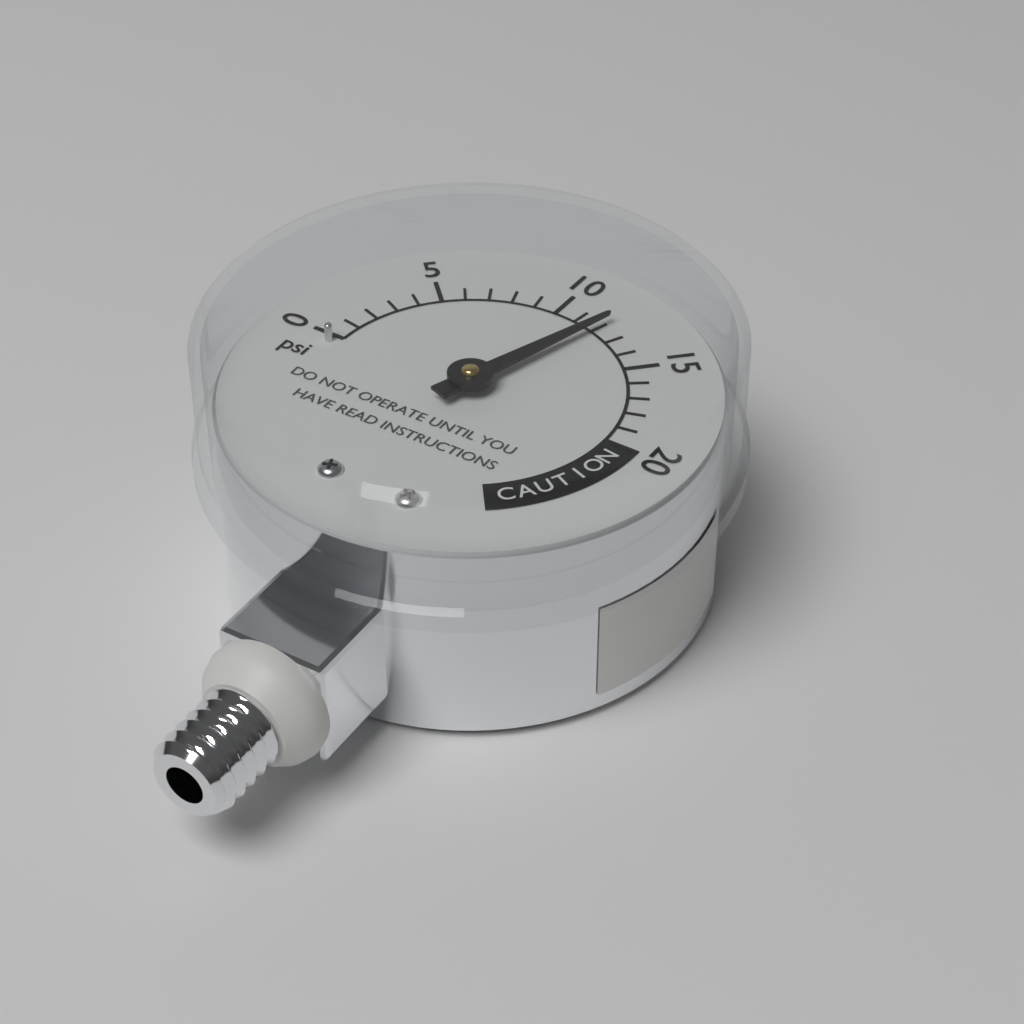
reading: 12 psi
